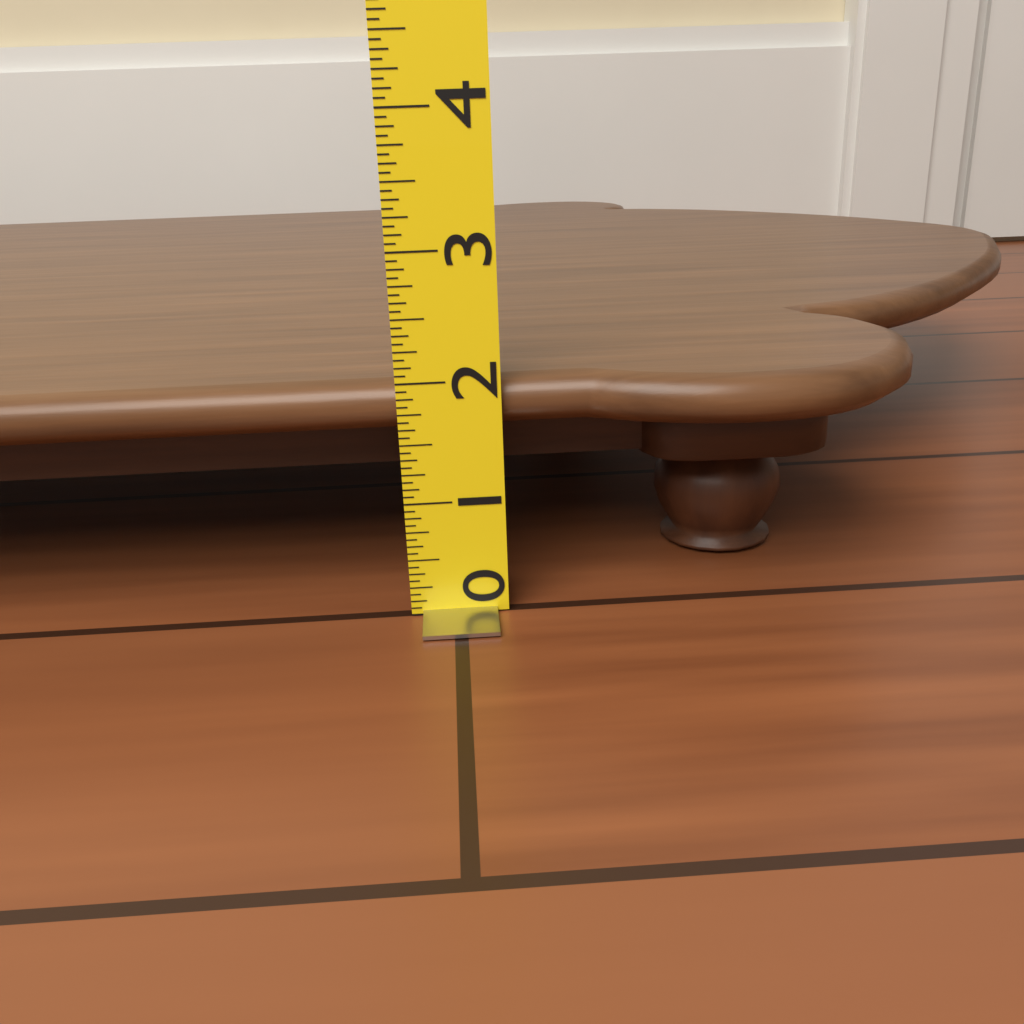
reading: 2.0000 (no unit)
